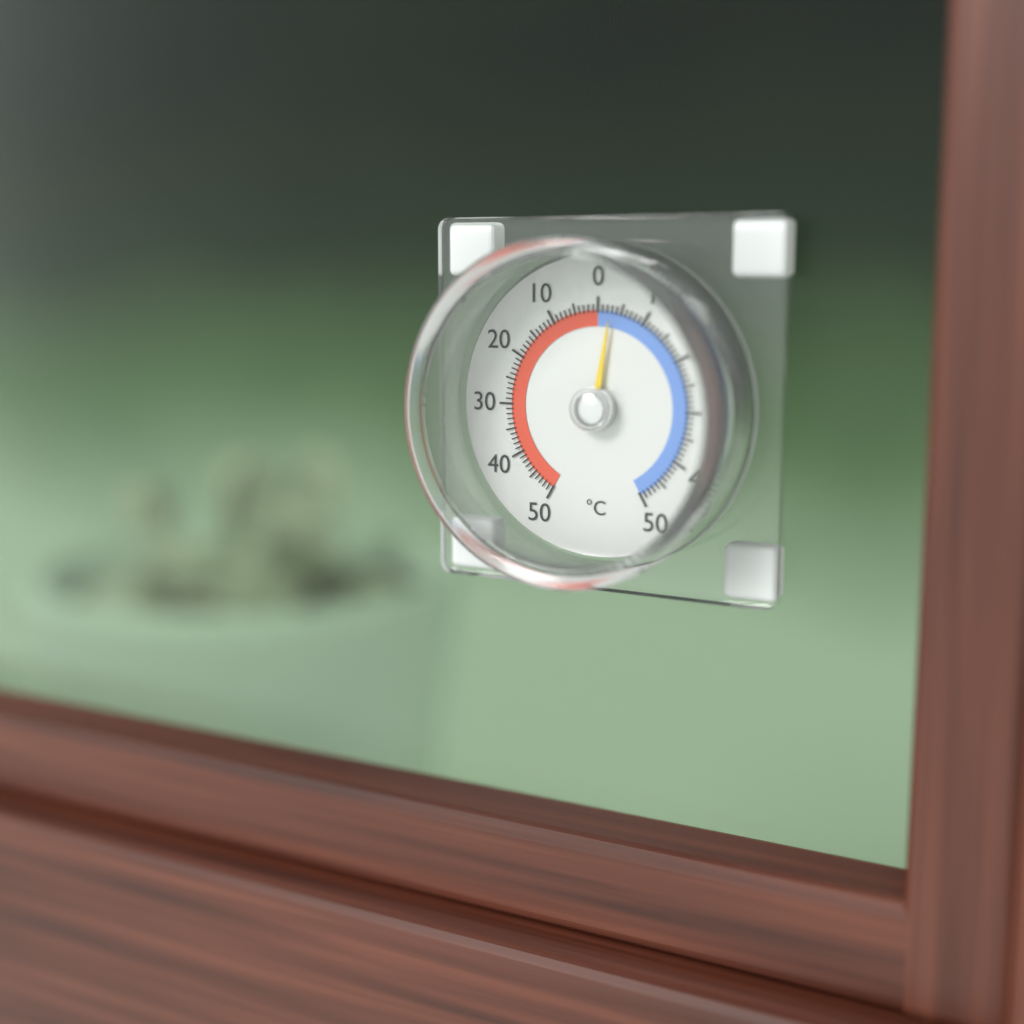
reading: -3 °C
